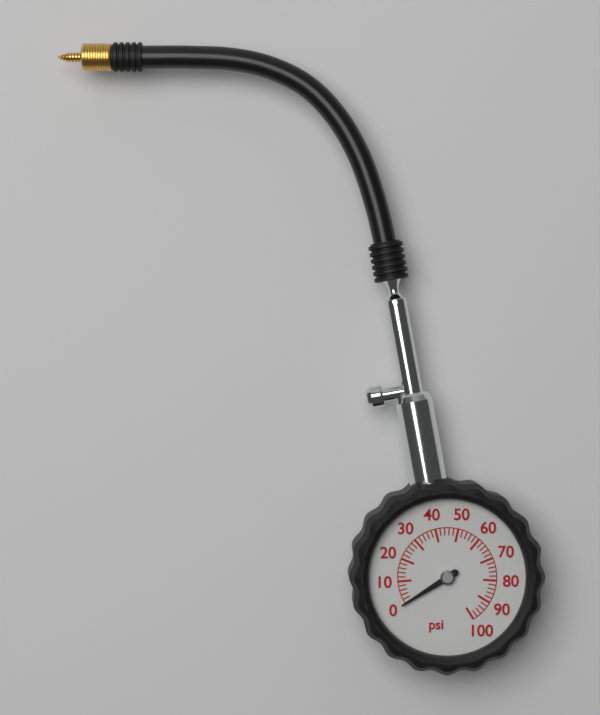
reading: 0 psi
